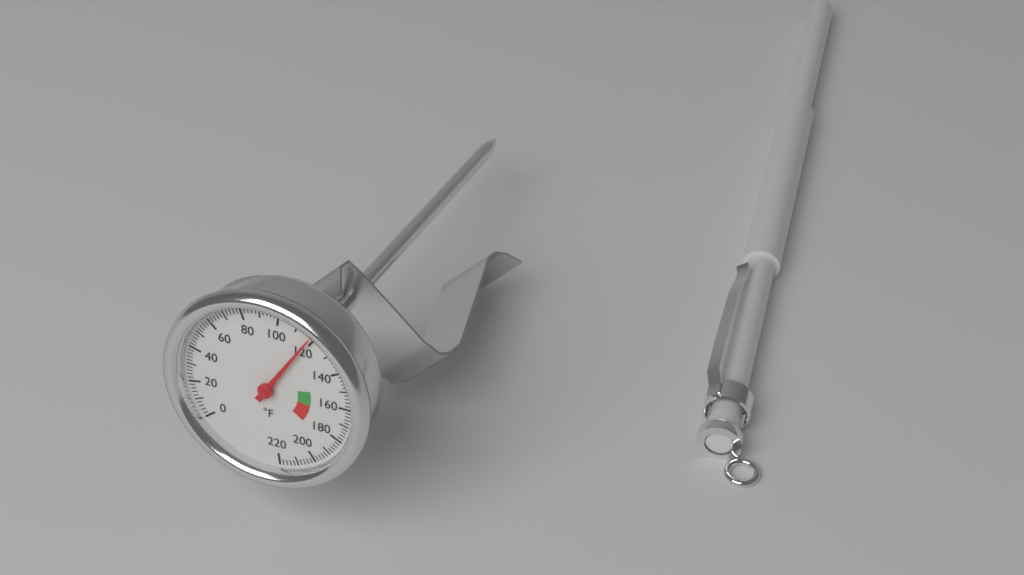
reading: 118 °F
